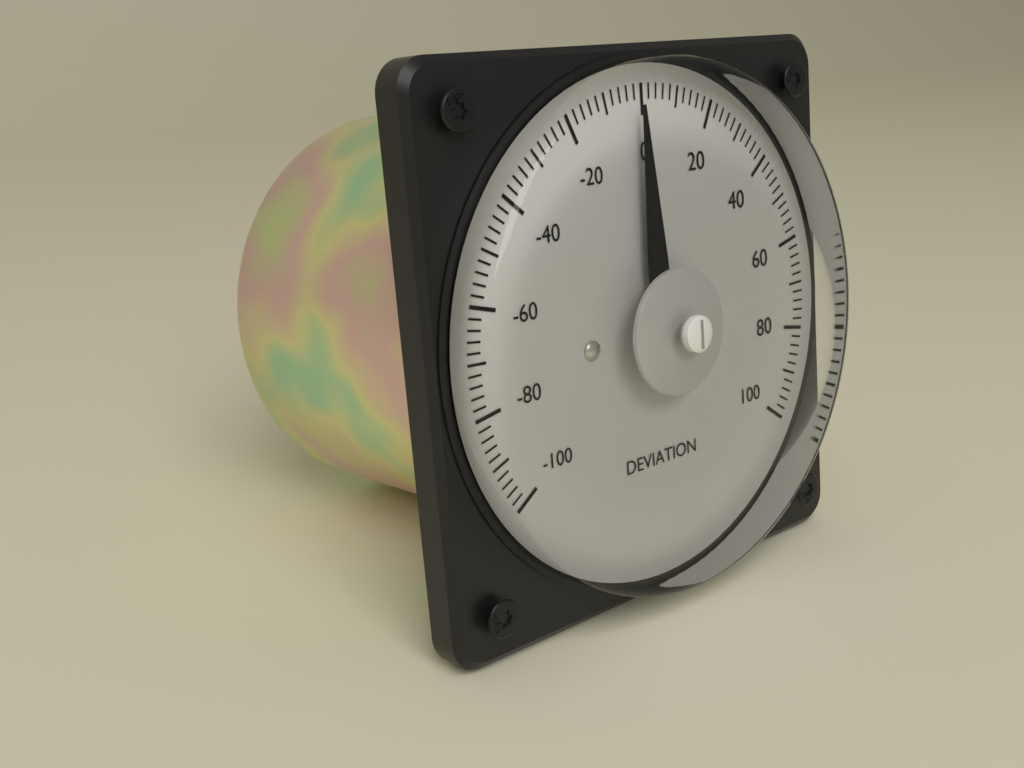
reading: -2 (no unit)
